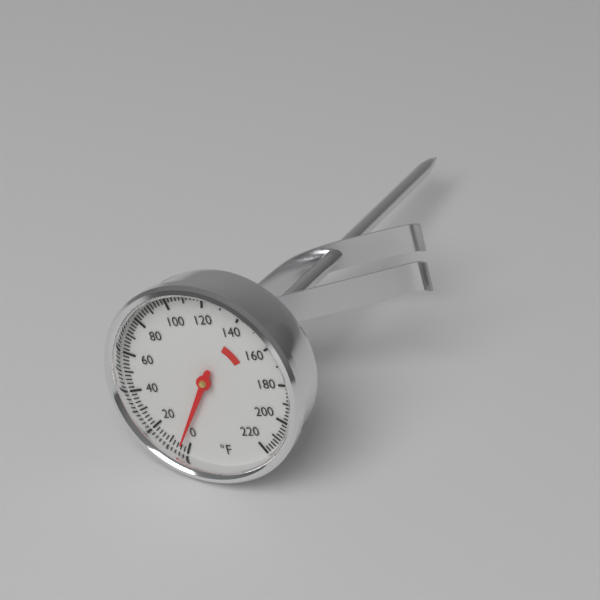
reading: 4 °F
